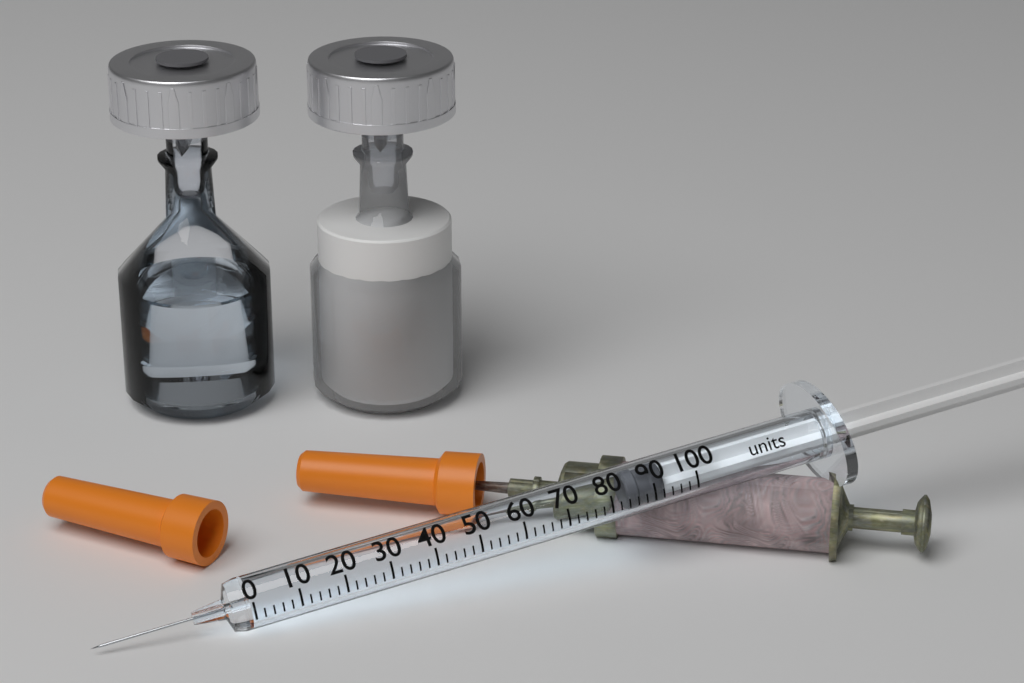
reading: 84 units
